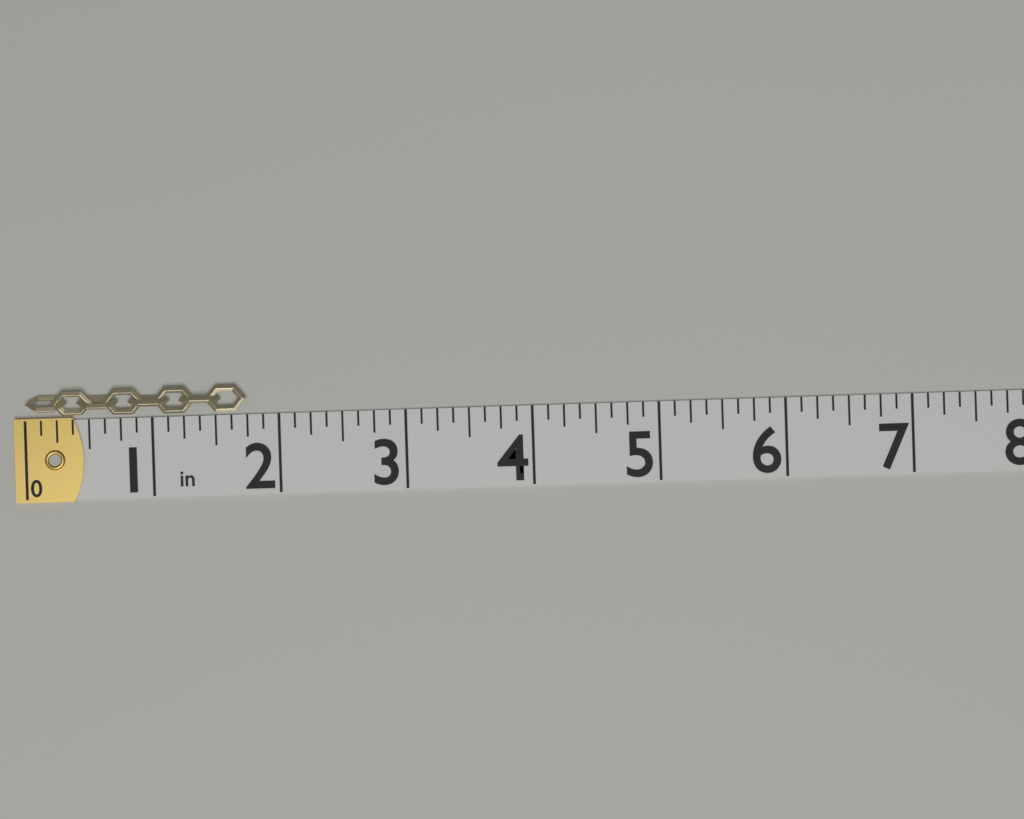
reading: 1.750 in
